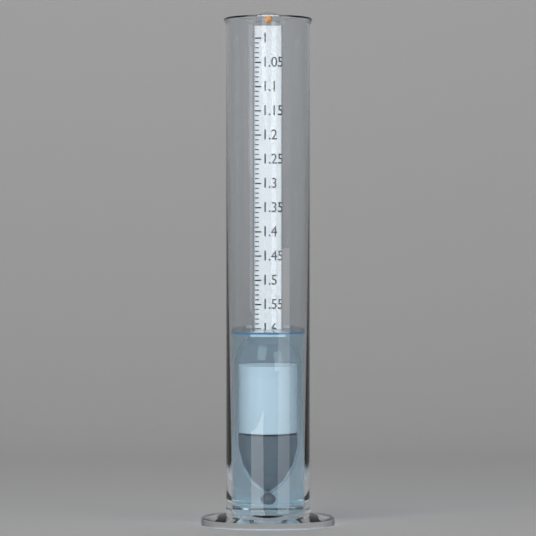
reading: 1.60 (no unit)
